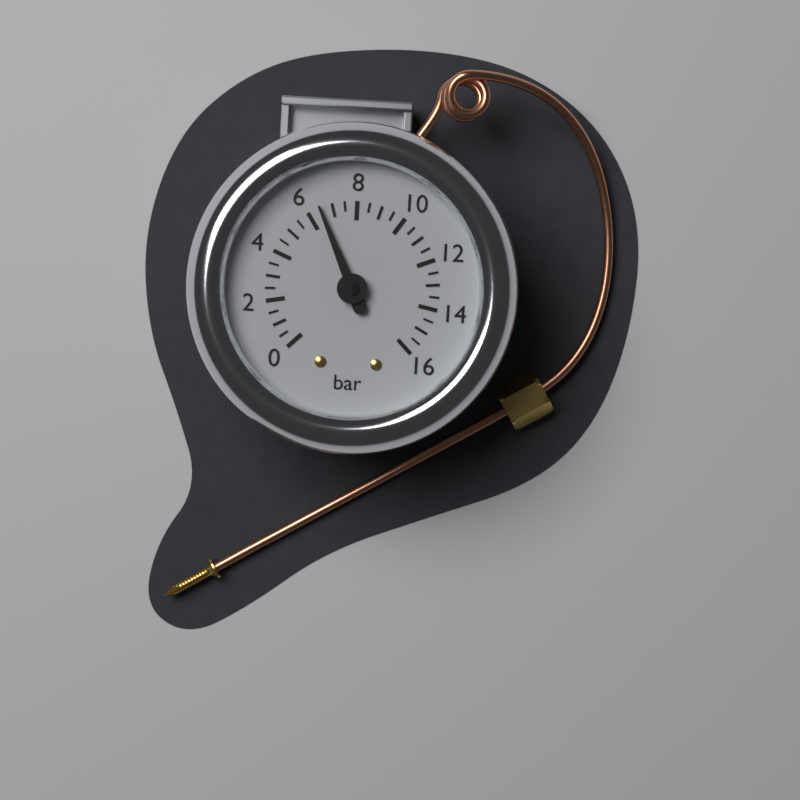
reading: 6.5 bar
